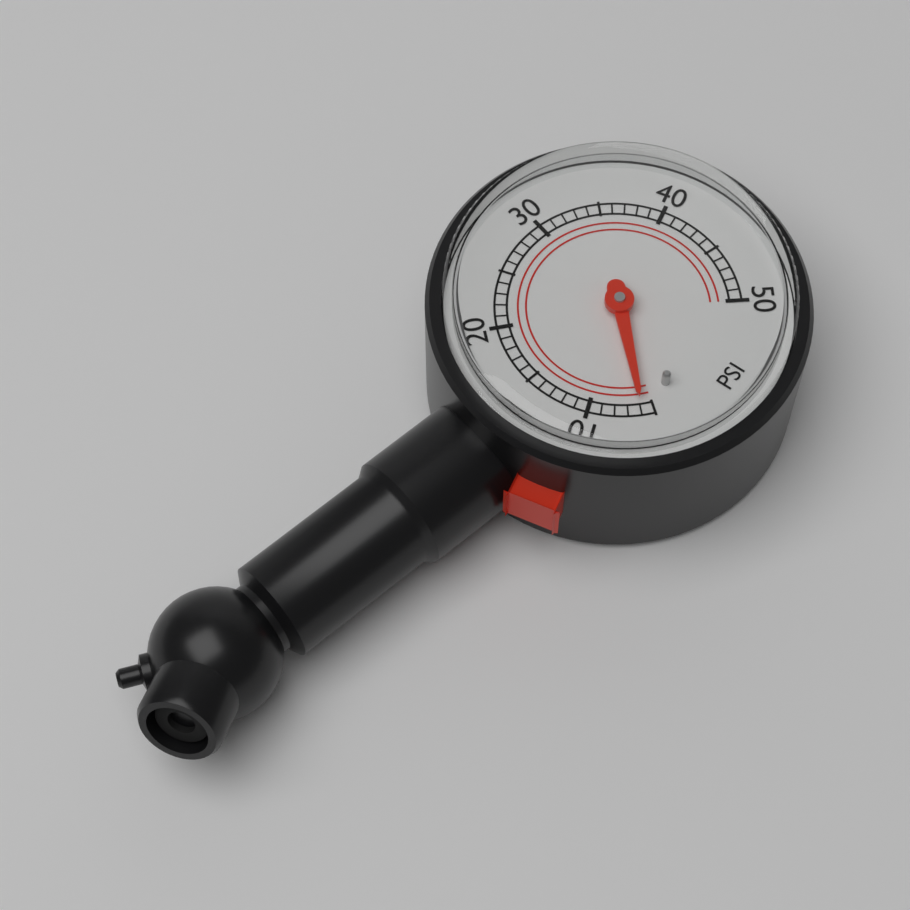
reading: 6 psi
